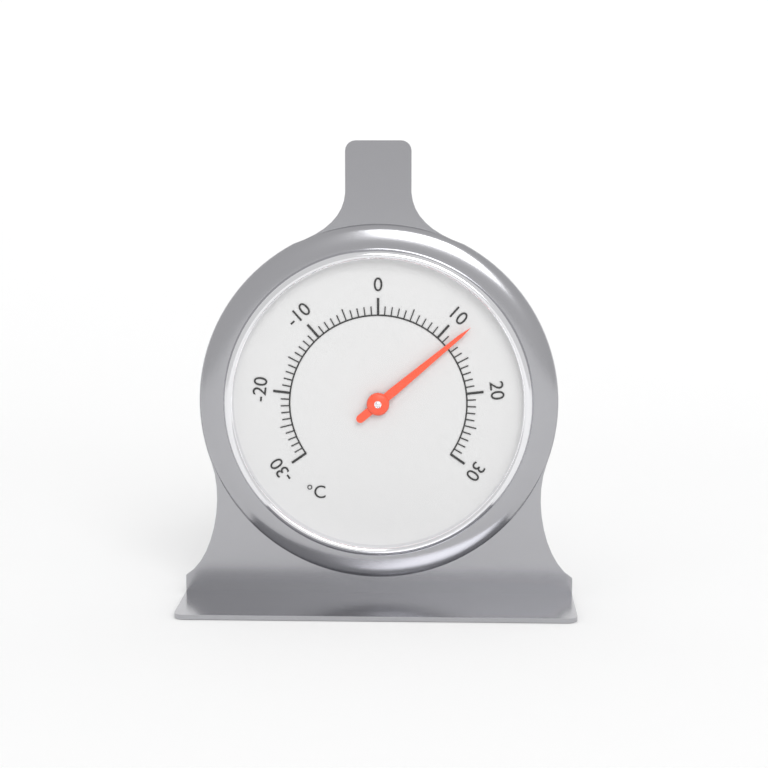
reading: 12 °C
